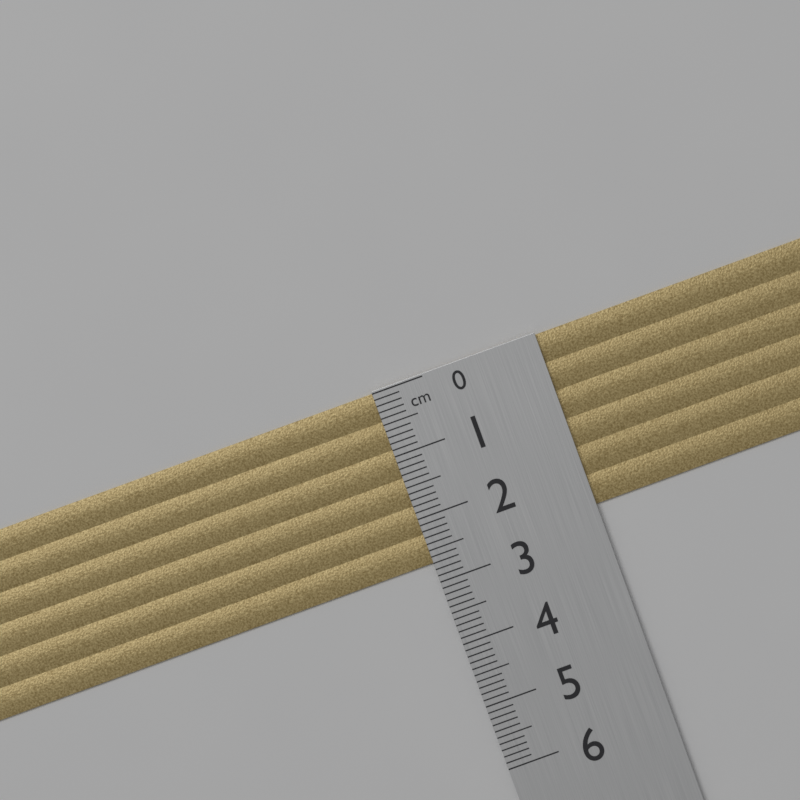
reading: 2.7 cm
